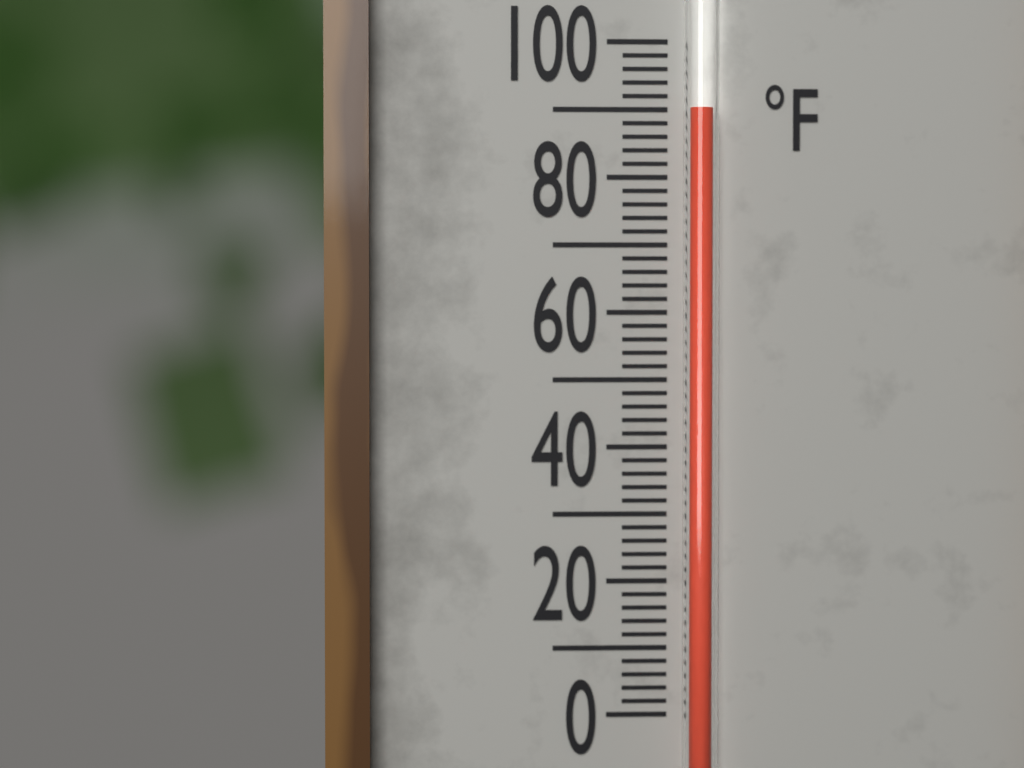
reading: 90 °F
